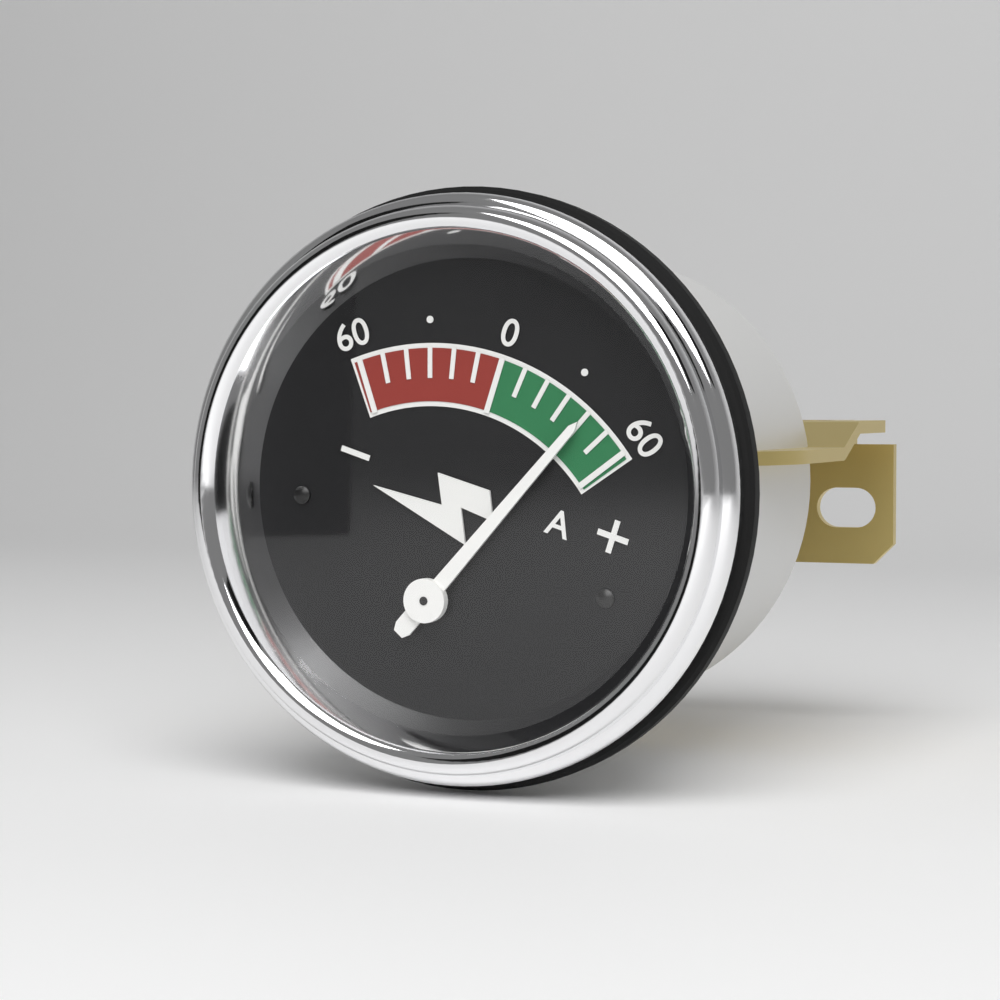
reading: 40 A
